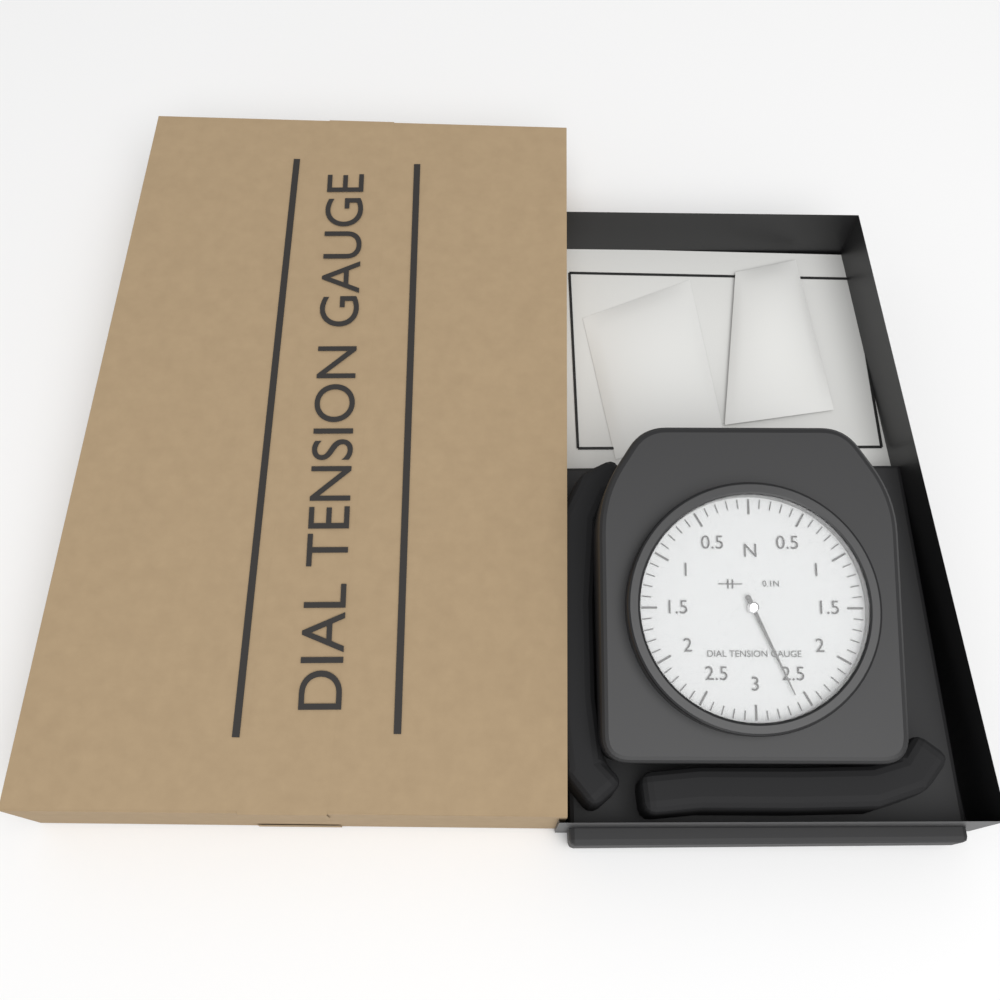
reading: 2.6 N
